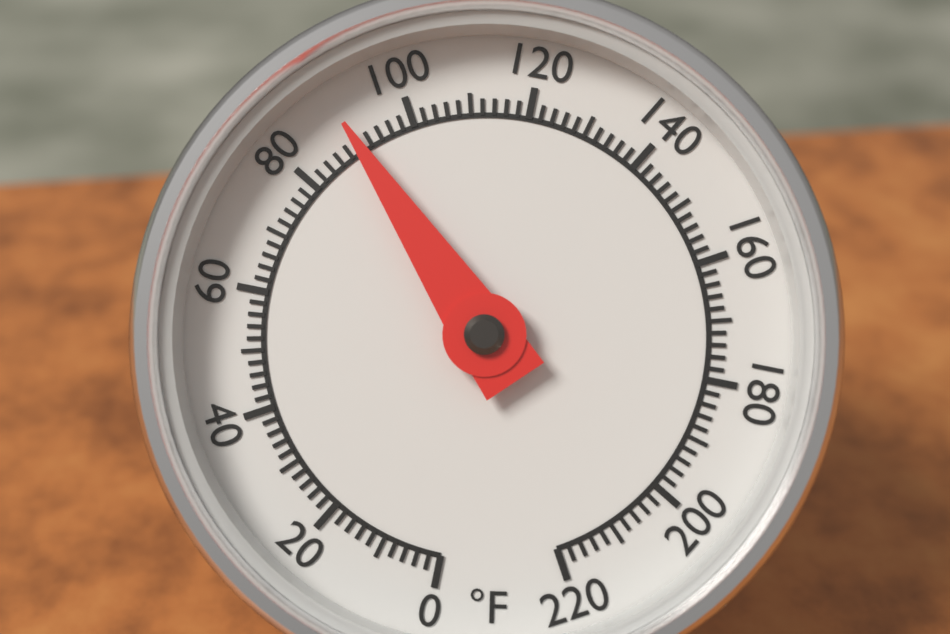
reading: 90 °F
